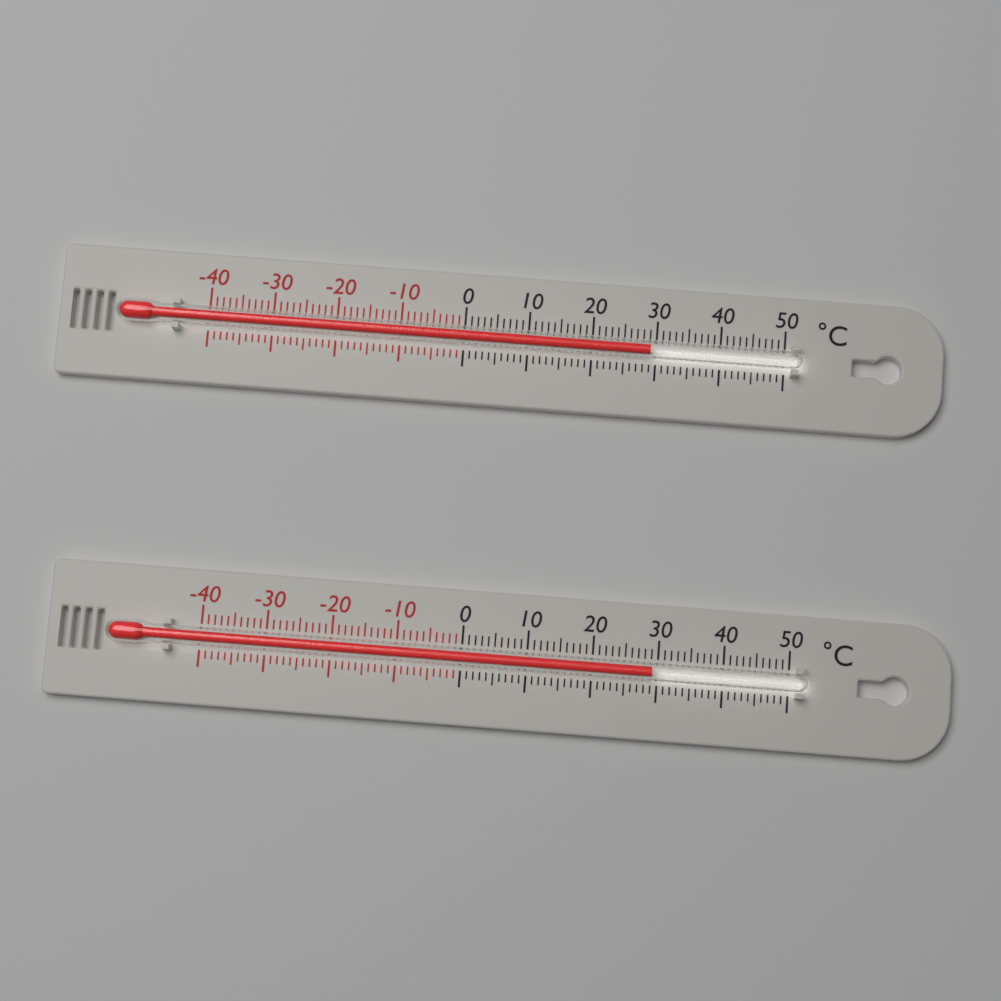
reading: 29 °C
